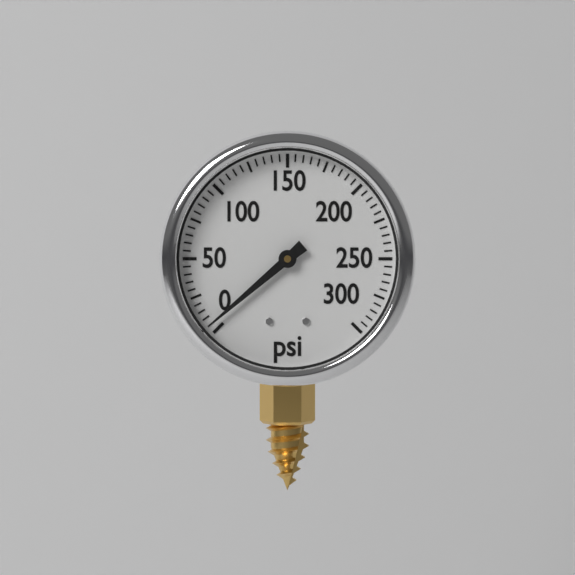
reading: 5 psi
